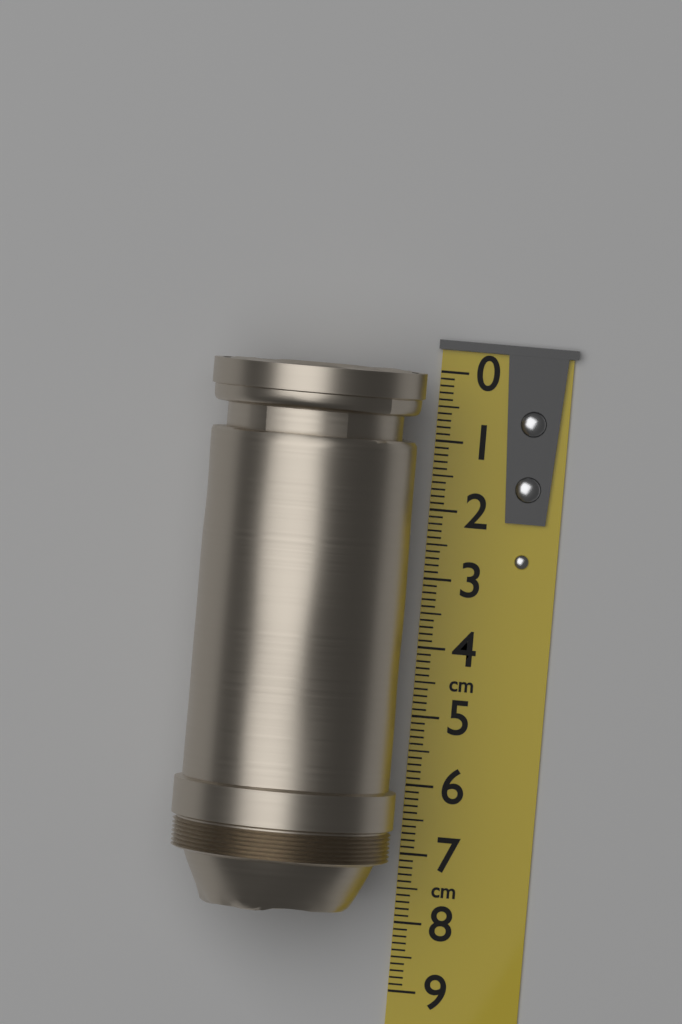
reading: 7.8 cm
